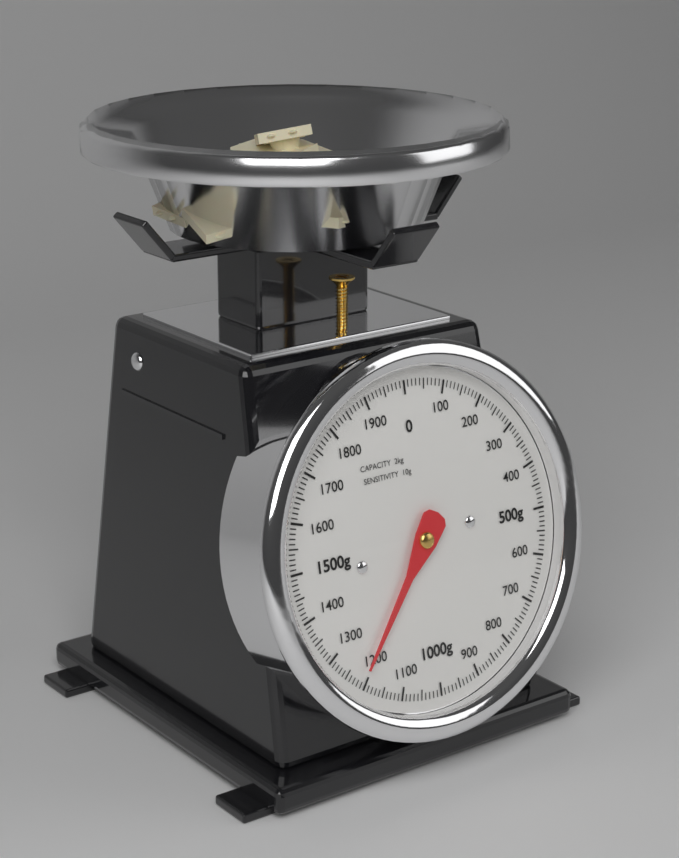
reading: 1210 g
